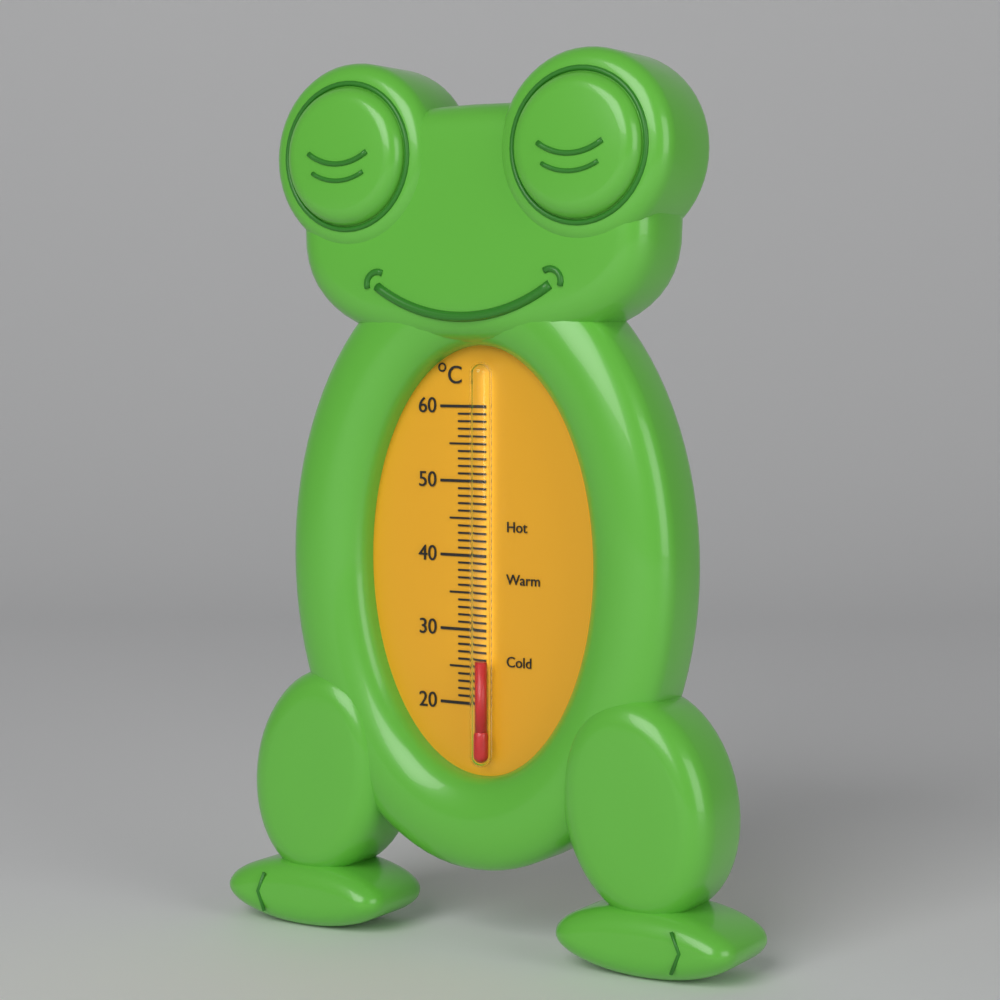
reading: 26 °C
